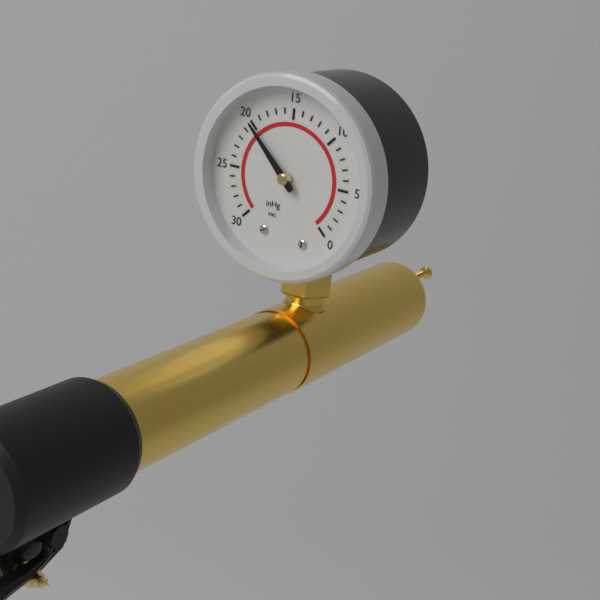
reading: 20 inHg
